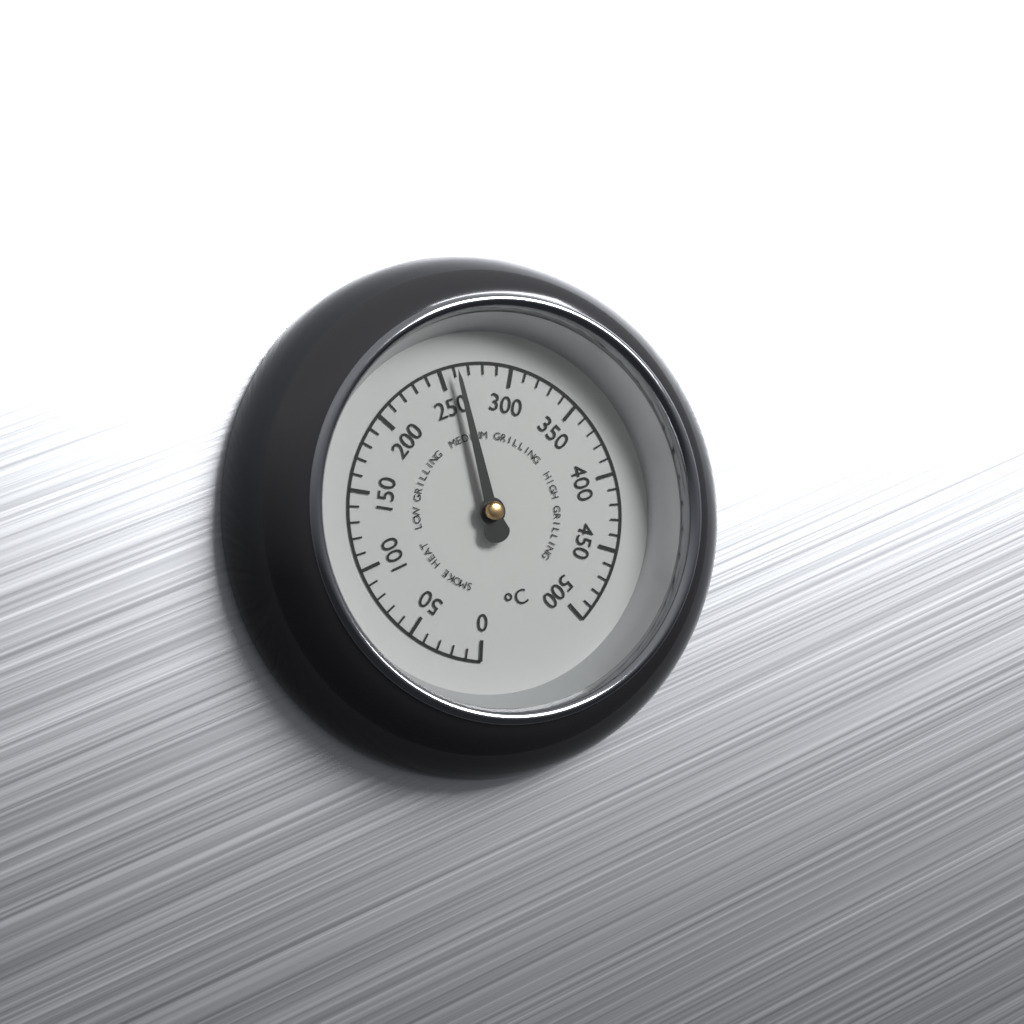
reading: 260 °C
